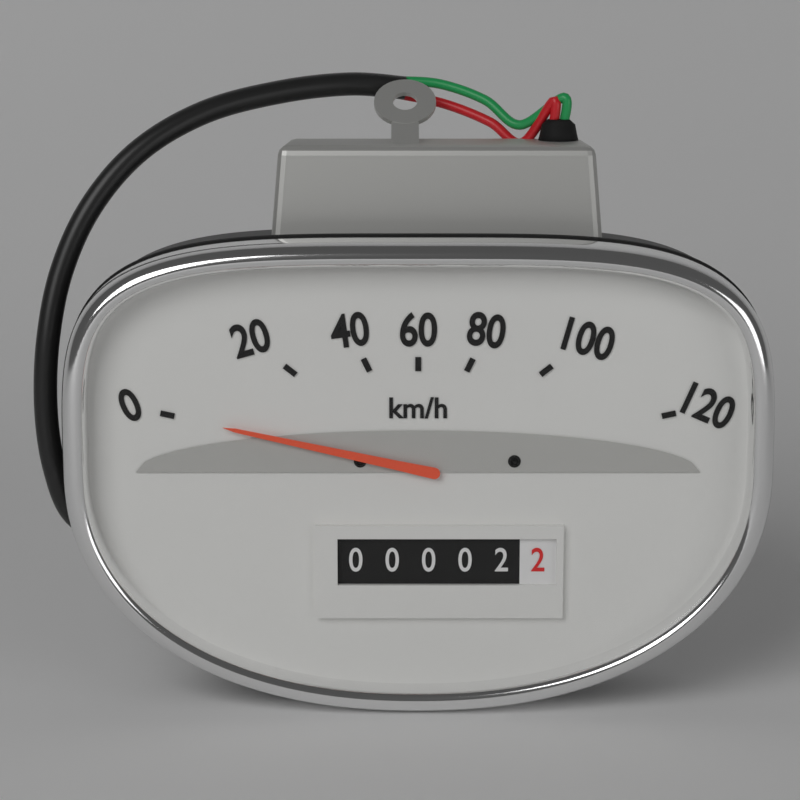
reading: 0 km/h
